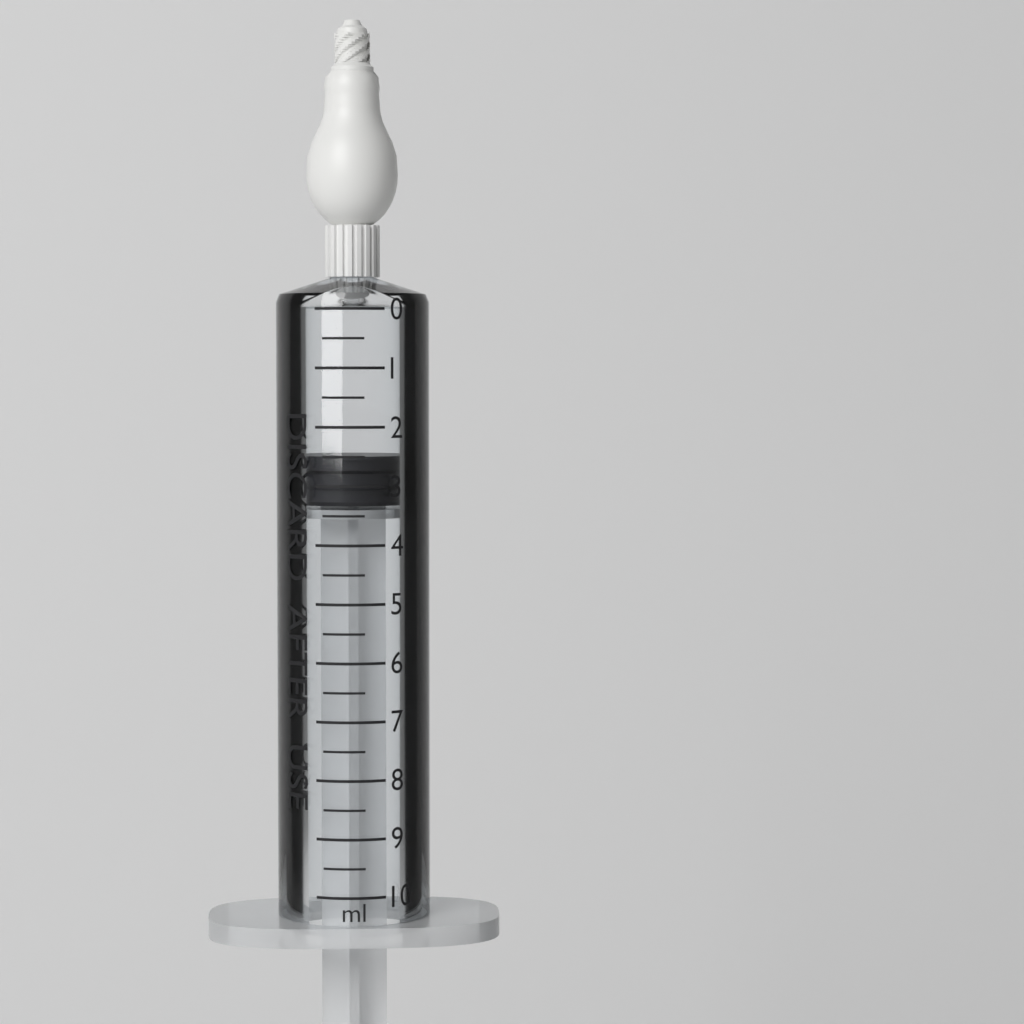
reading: 2.5 ml
